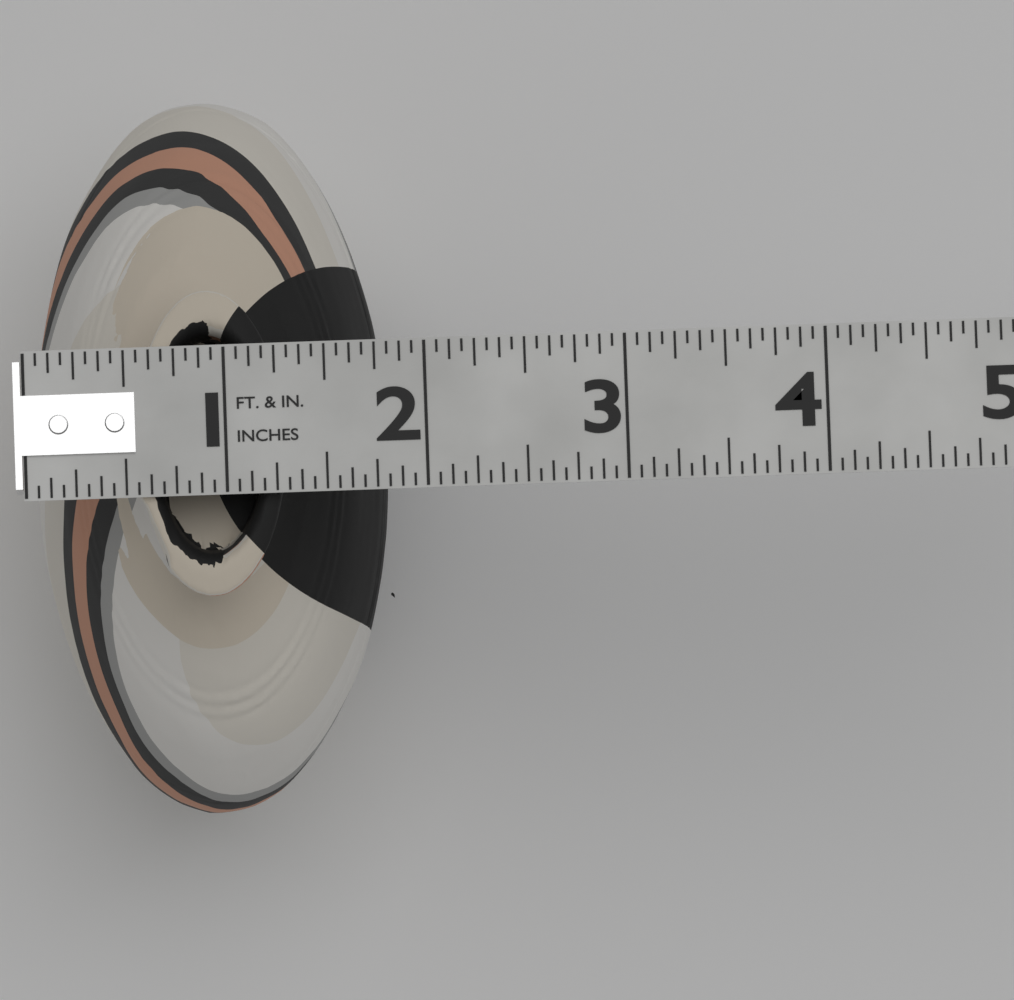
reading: 1.8125 in
